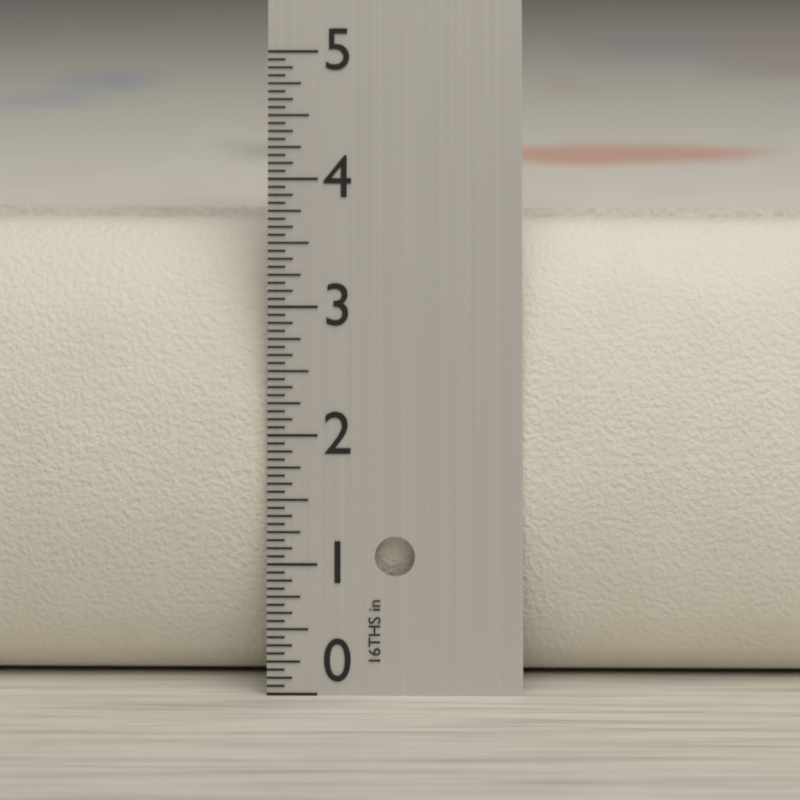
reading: 3.6250 in
